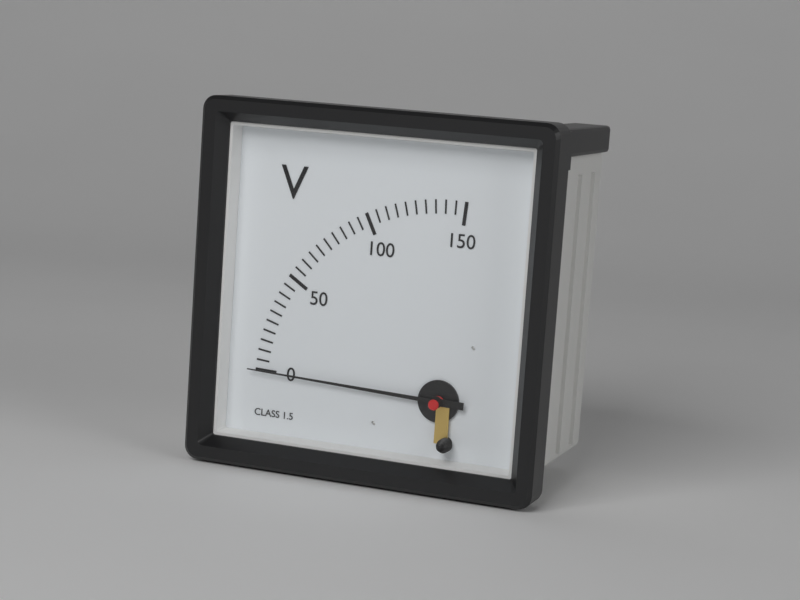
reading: 0 V
